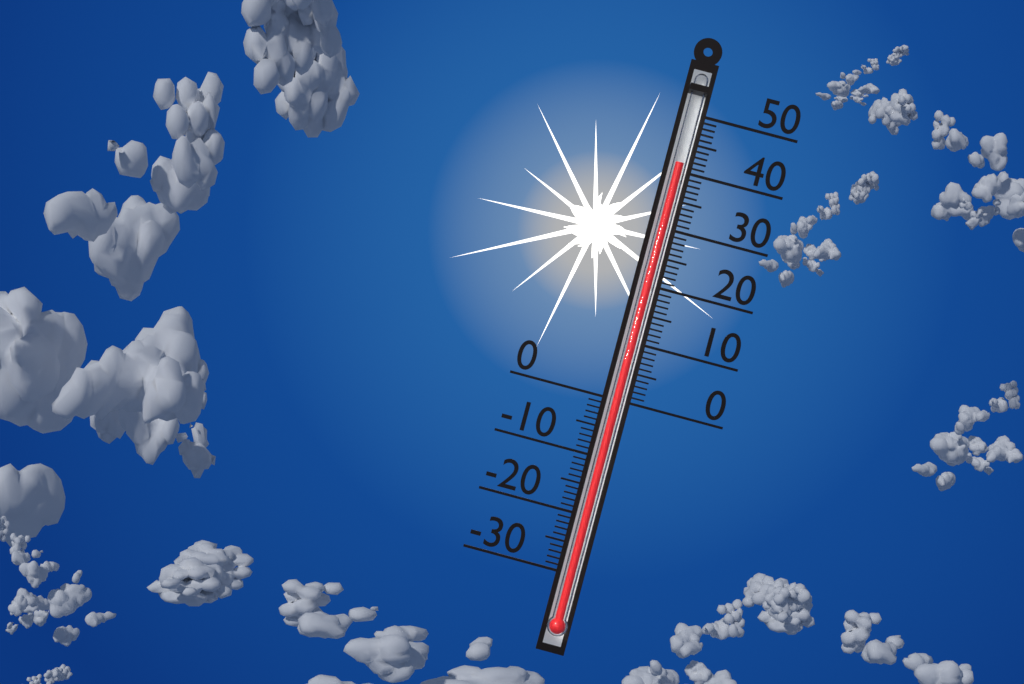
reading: 41 (no unit)
